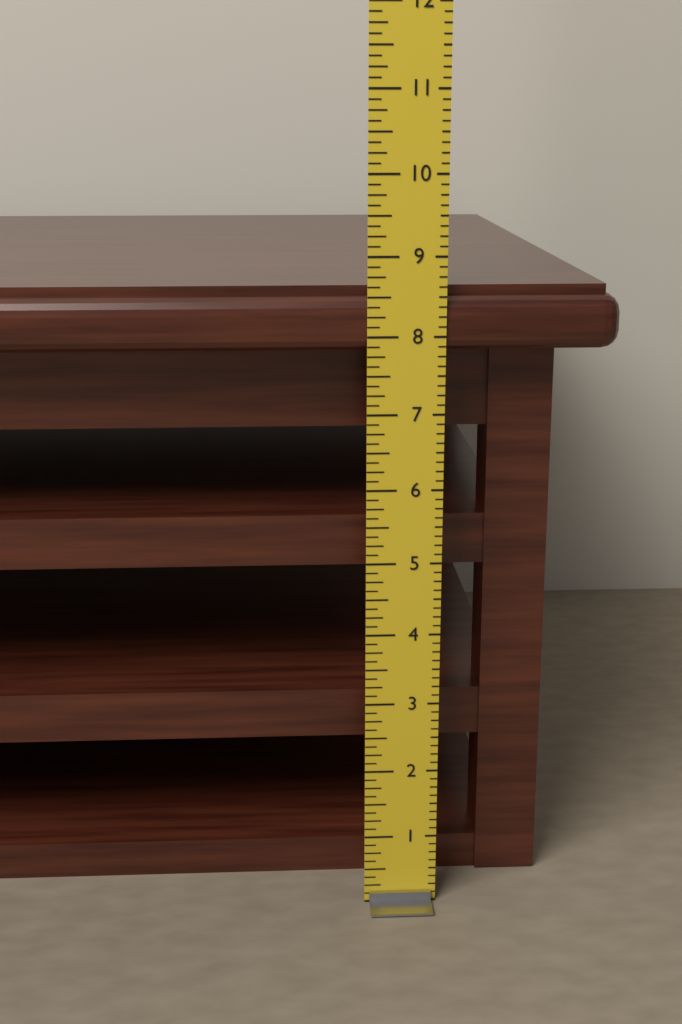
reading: 8.625 in
